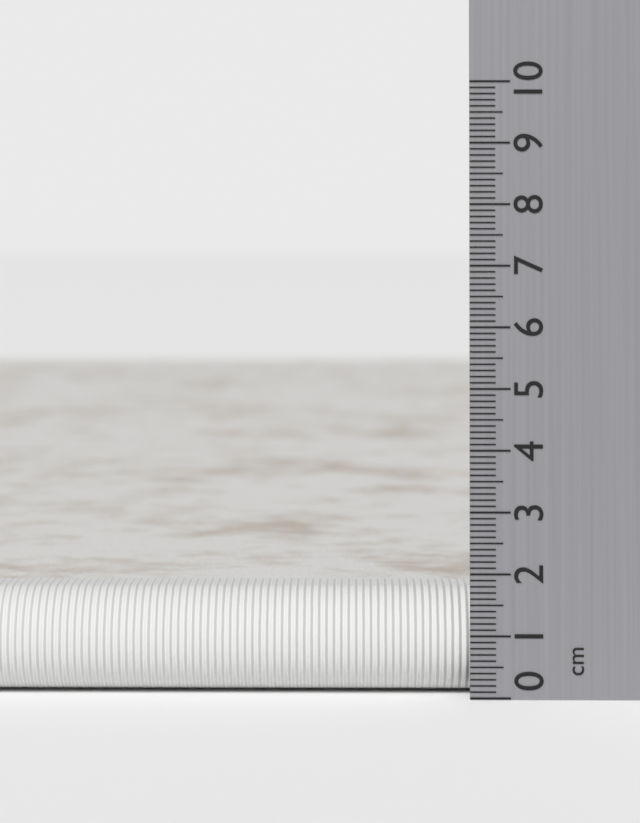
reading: 1.7 cm
